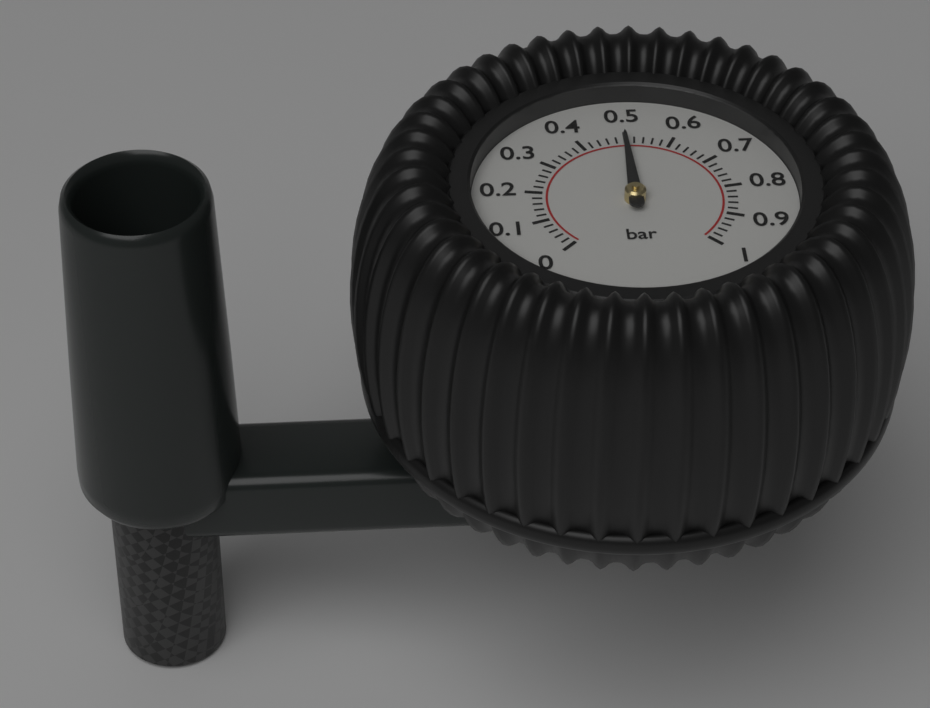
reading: 0.50 bar
